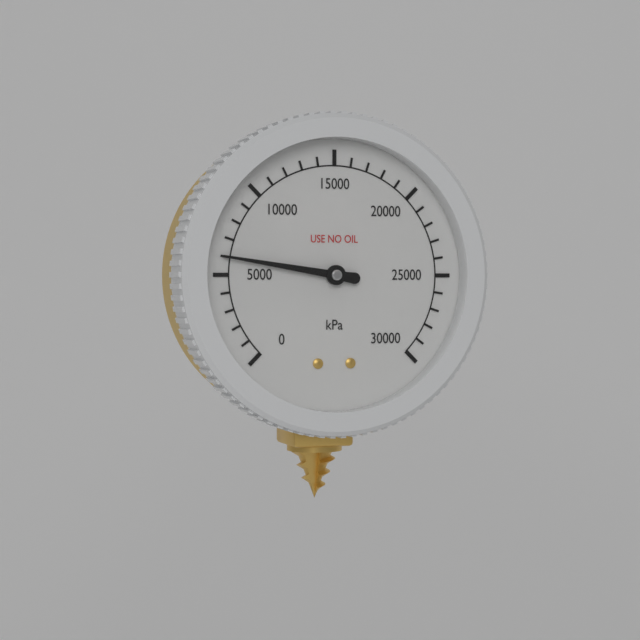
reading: 6000 kPa
